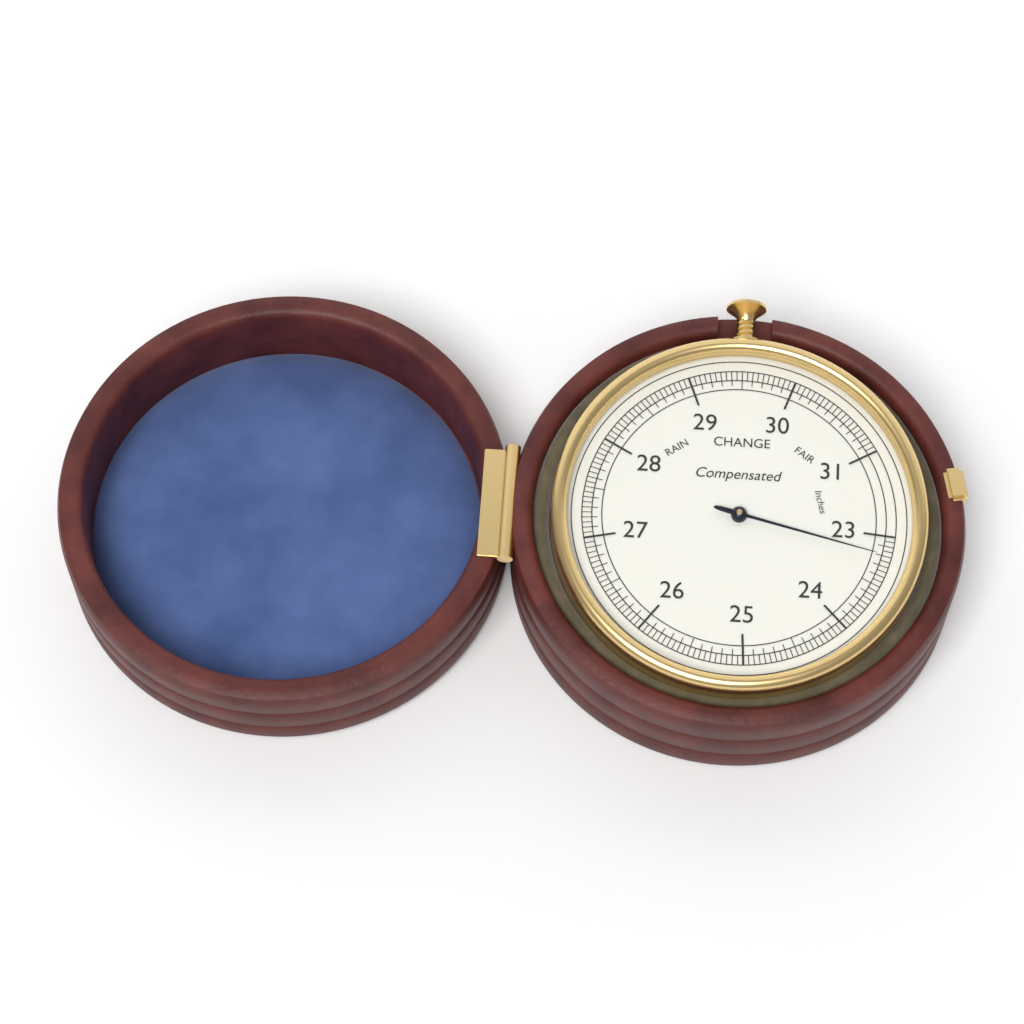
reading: 23.20 inches
